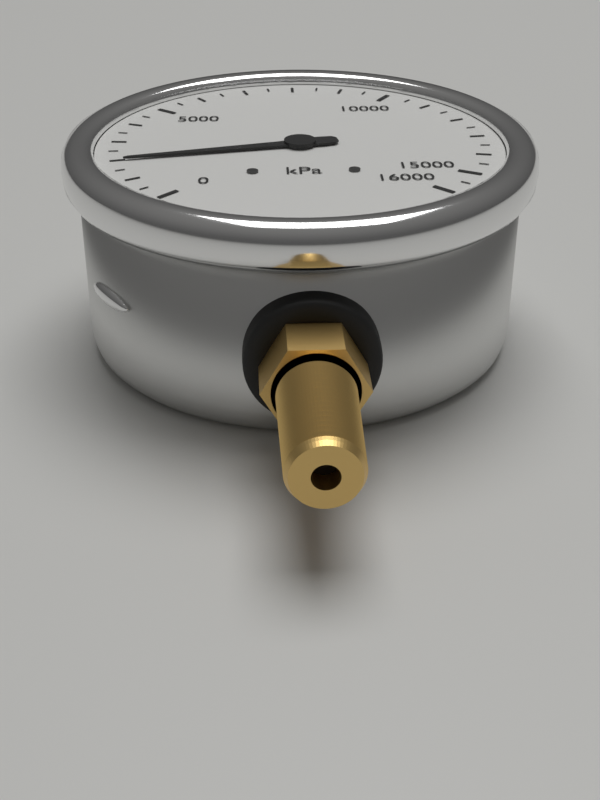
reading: 2000 kPa
